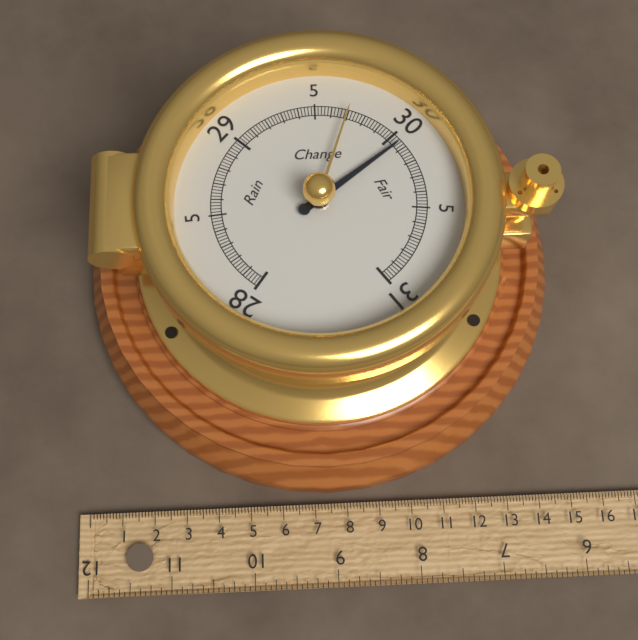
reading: 30.06 inHg
